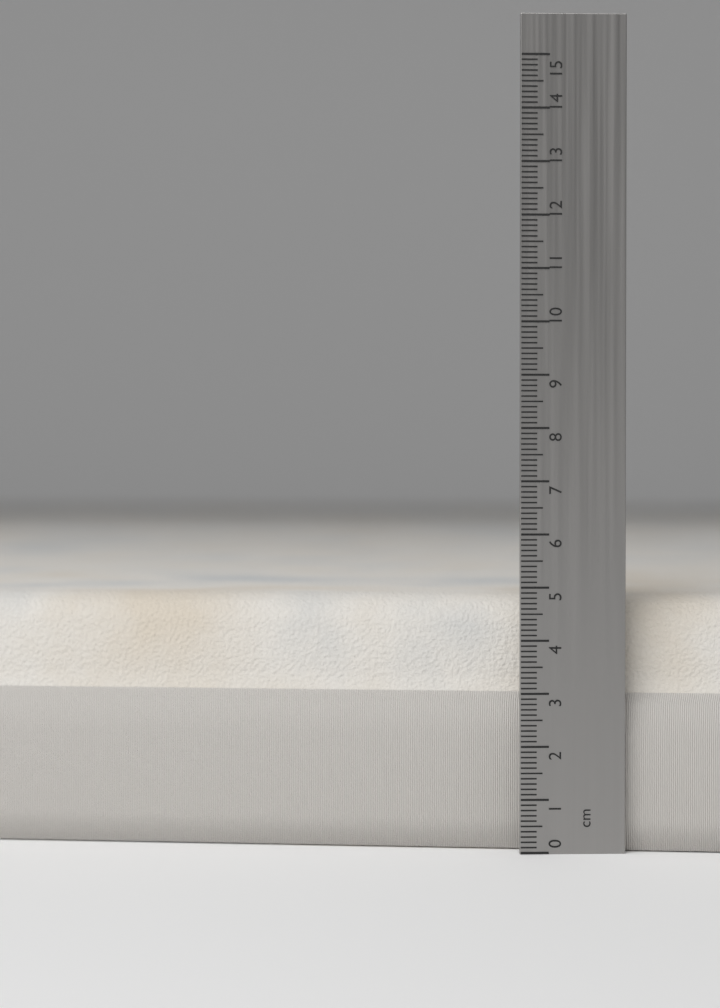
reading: 4.8 cm
